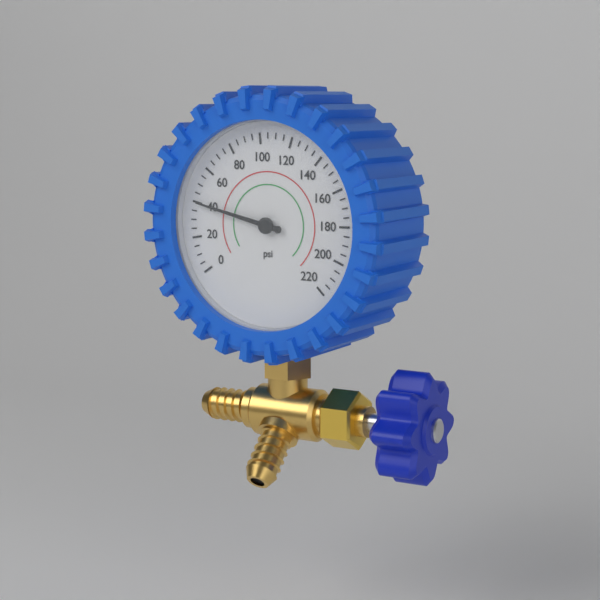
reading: 40 psi
